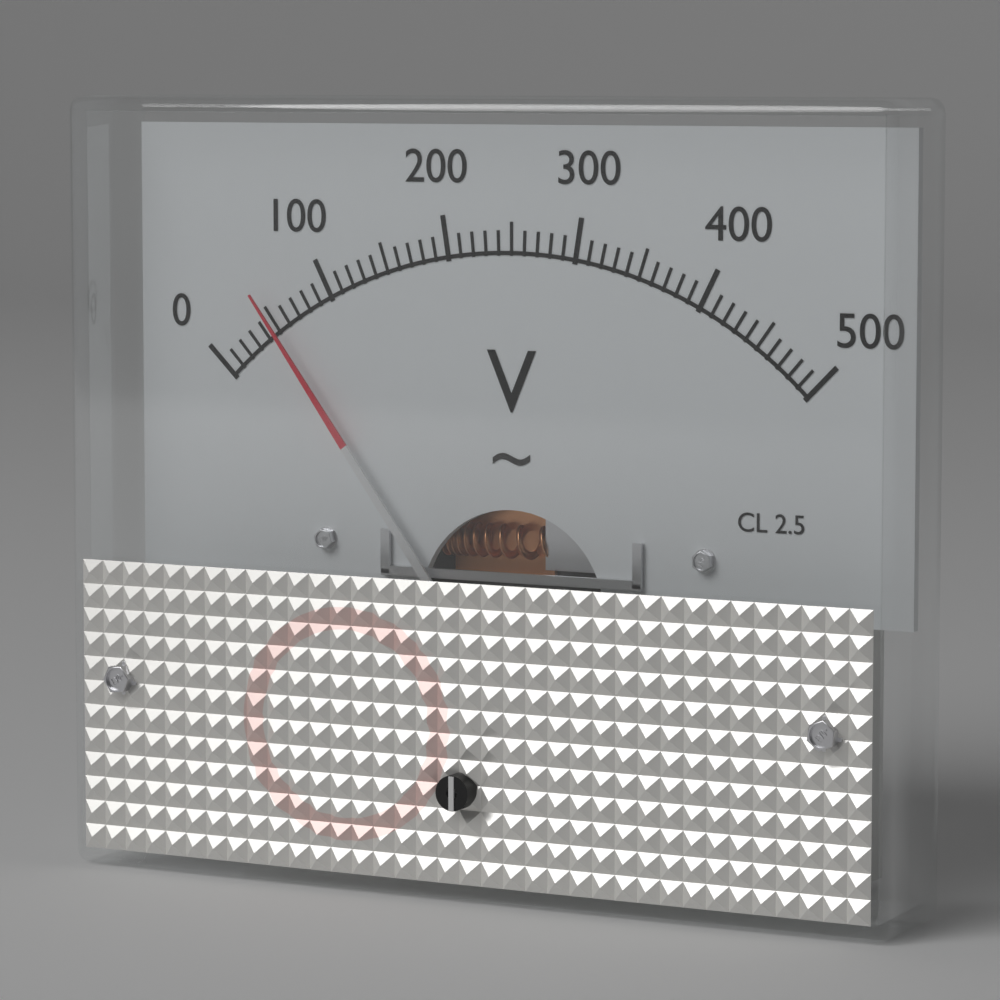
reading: 50 V
